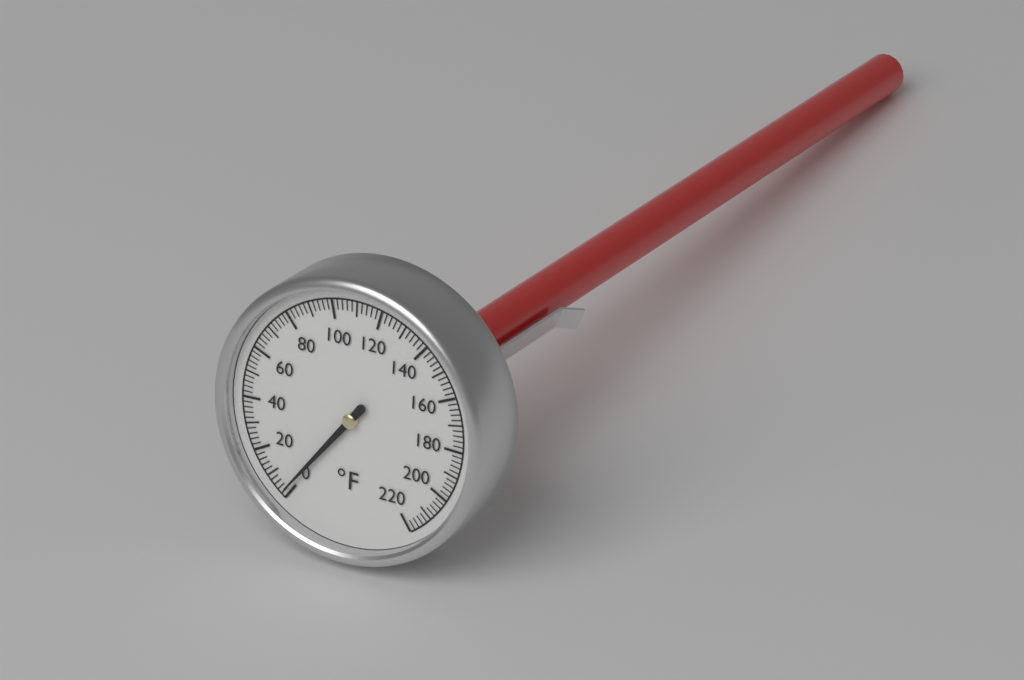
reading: 2 °F
